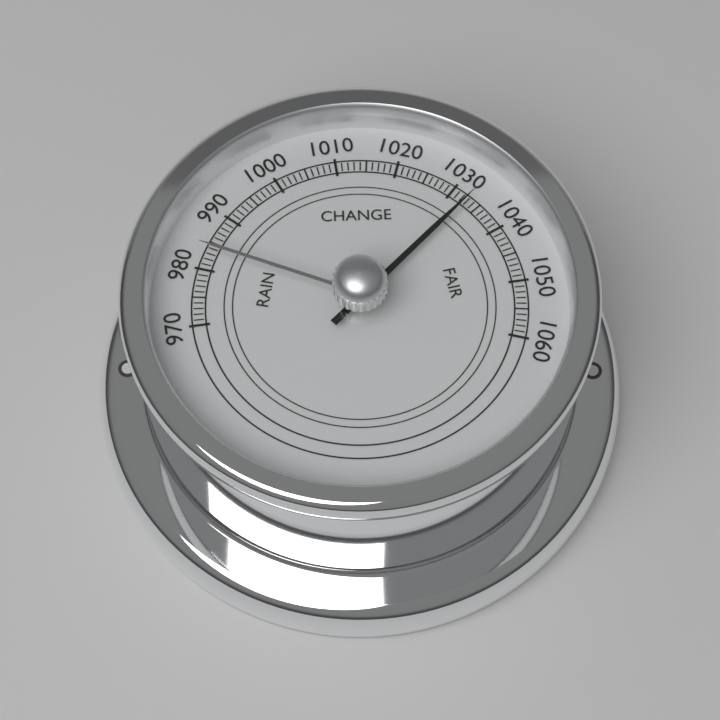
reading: 1033 (no unit)
